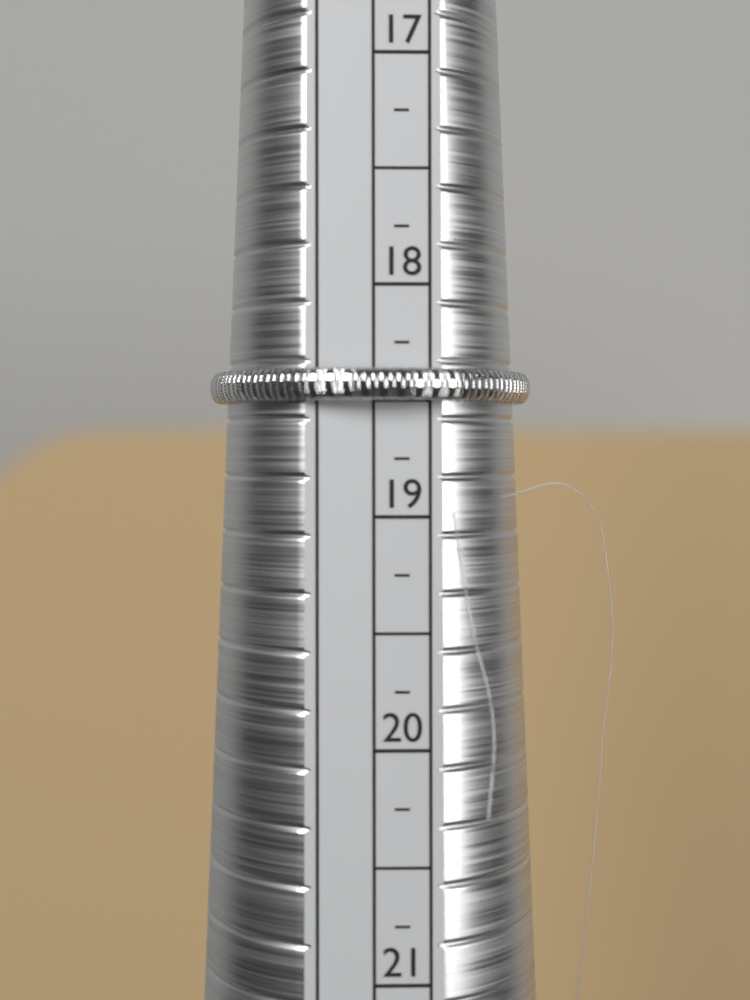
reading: 18.50 (no unit)
